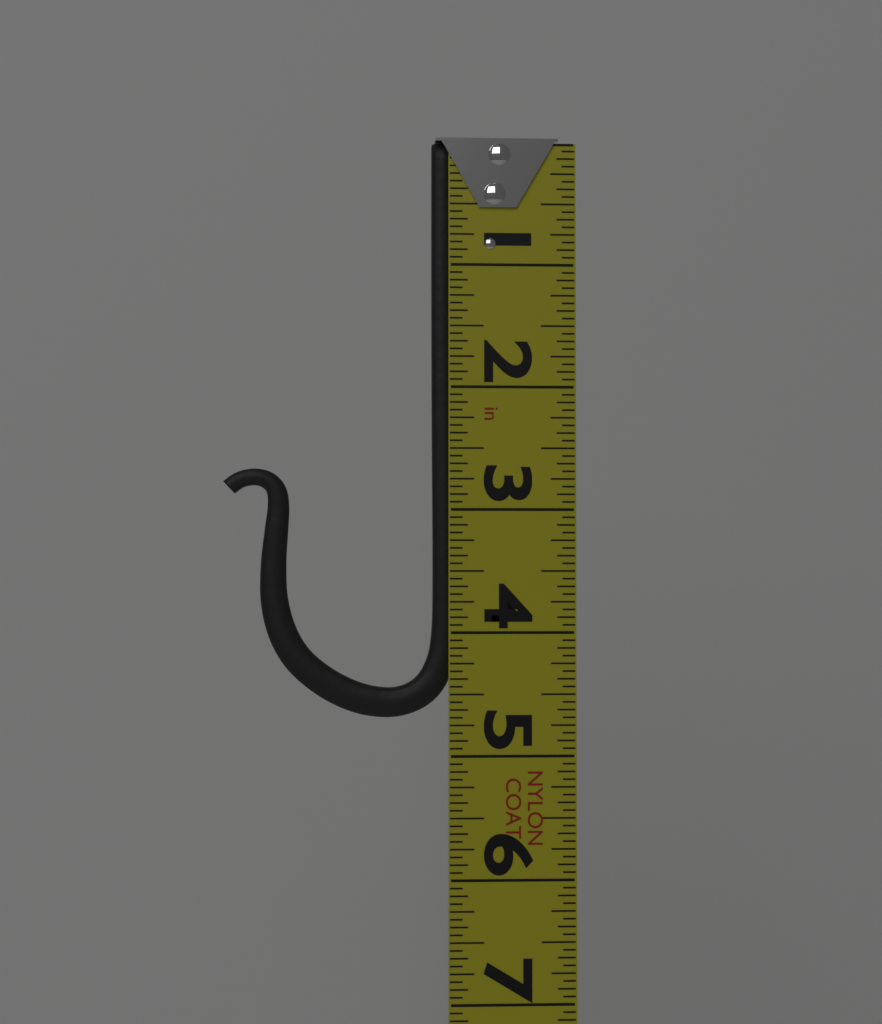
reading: 4.6875 in
